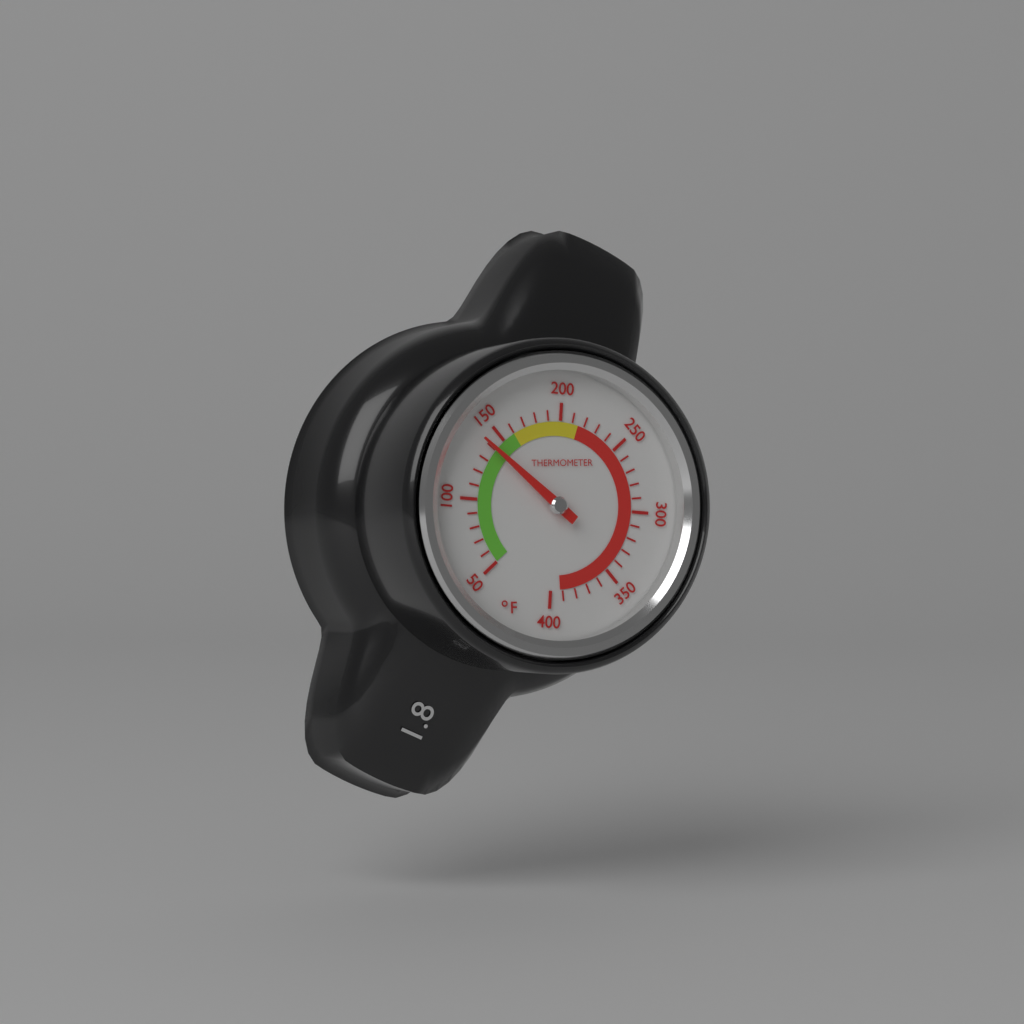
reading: 140 °F
